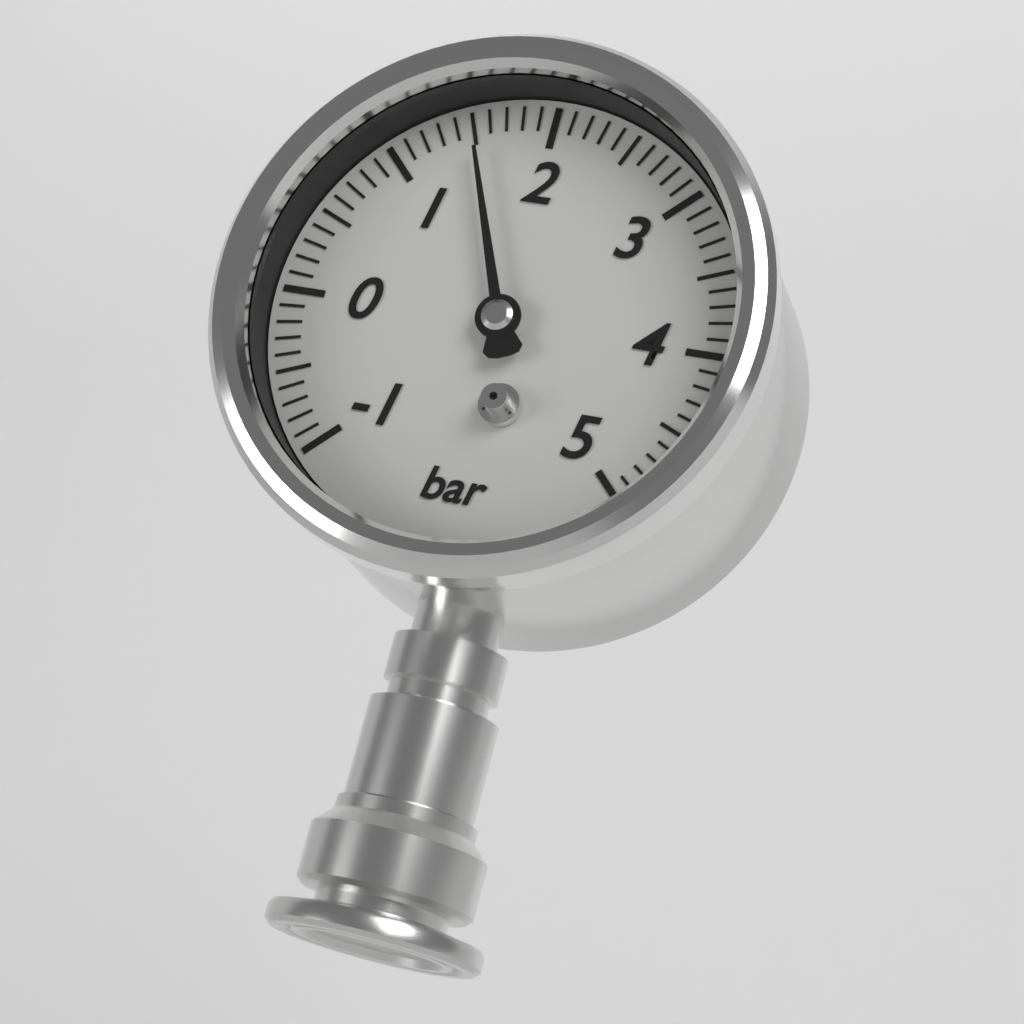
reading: 1.5 bar
